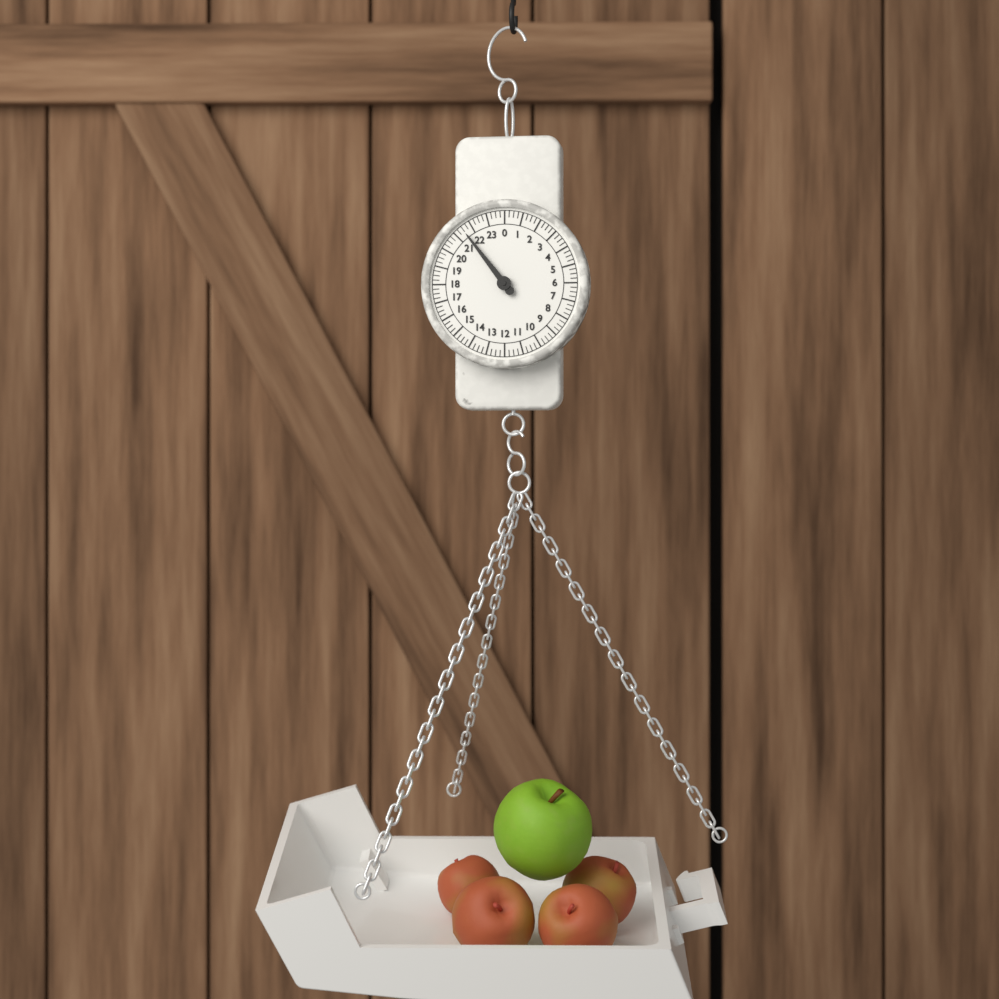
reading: 21.50 (no unit)
